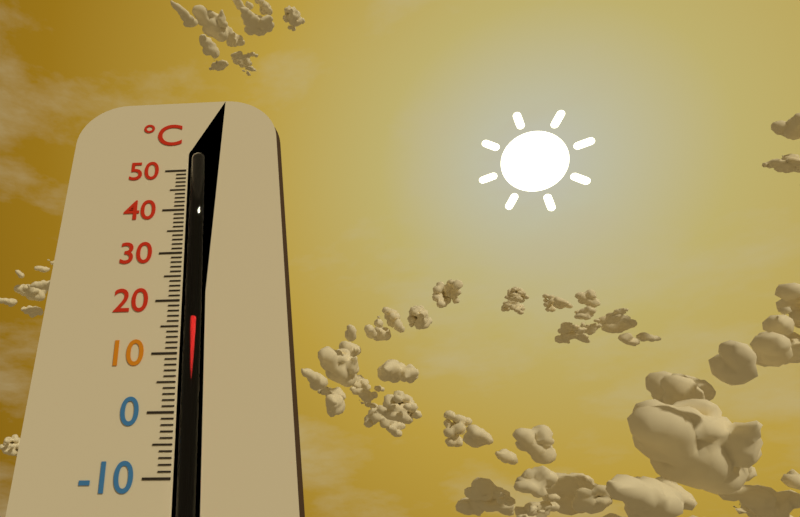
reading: 17 °C
